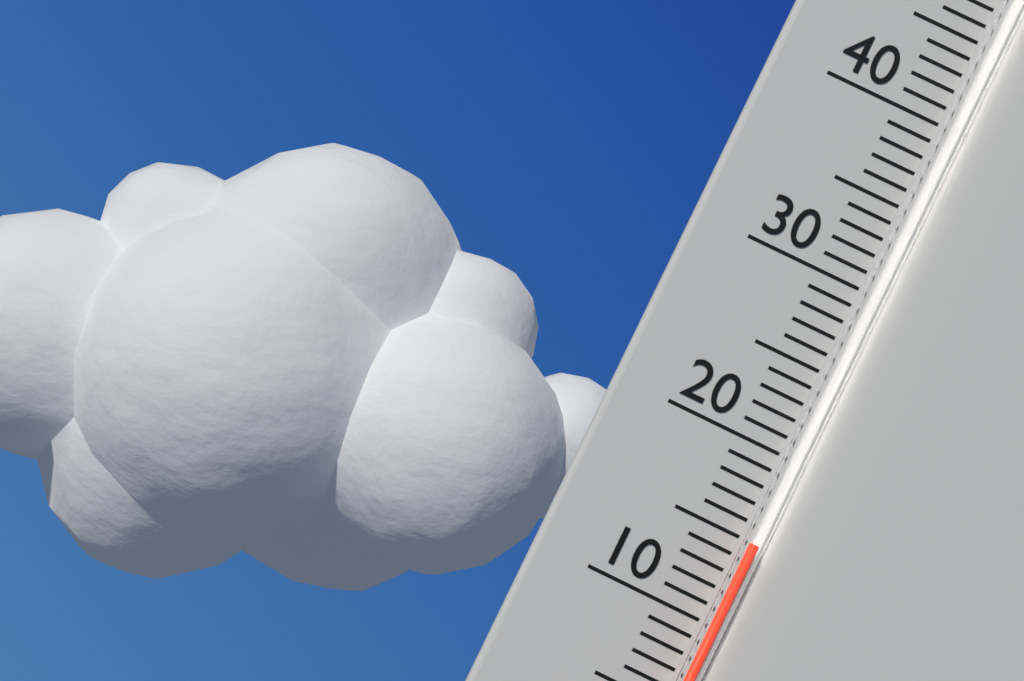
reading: 15 °C
